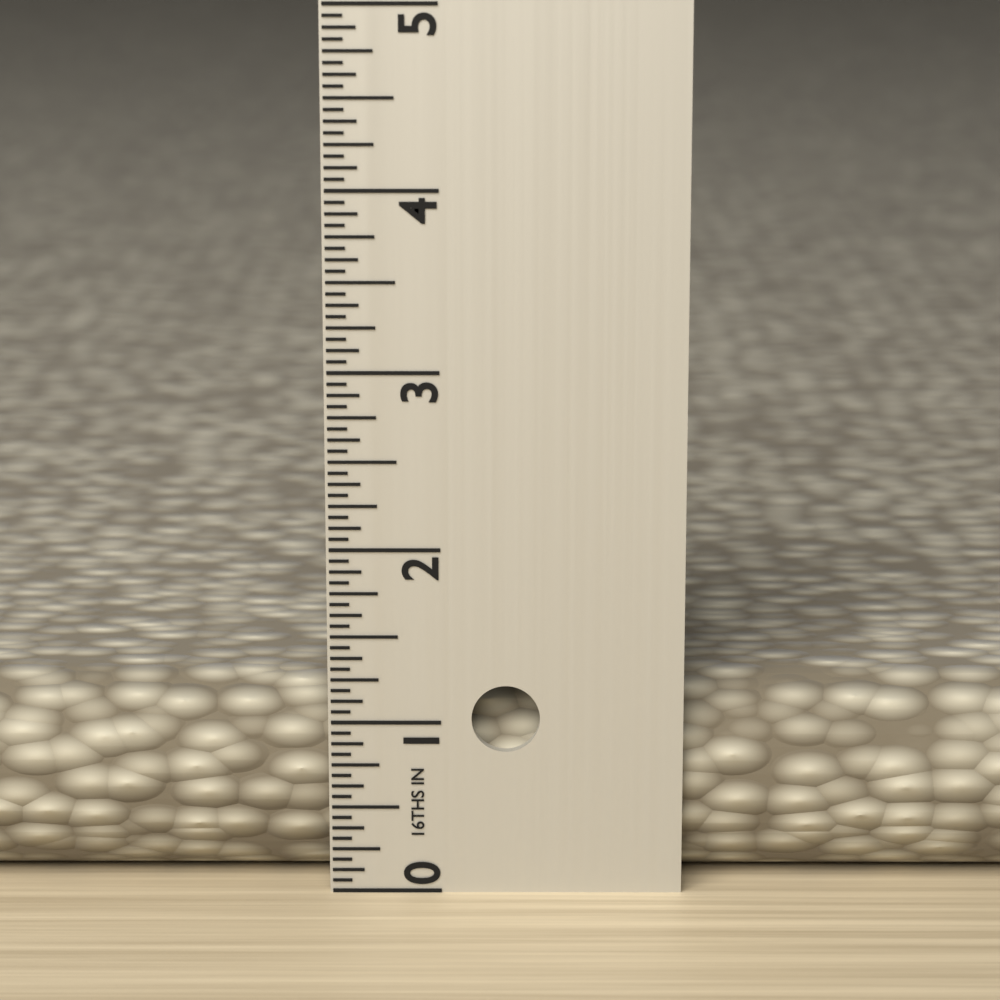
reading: 1.1875 in
